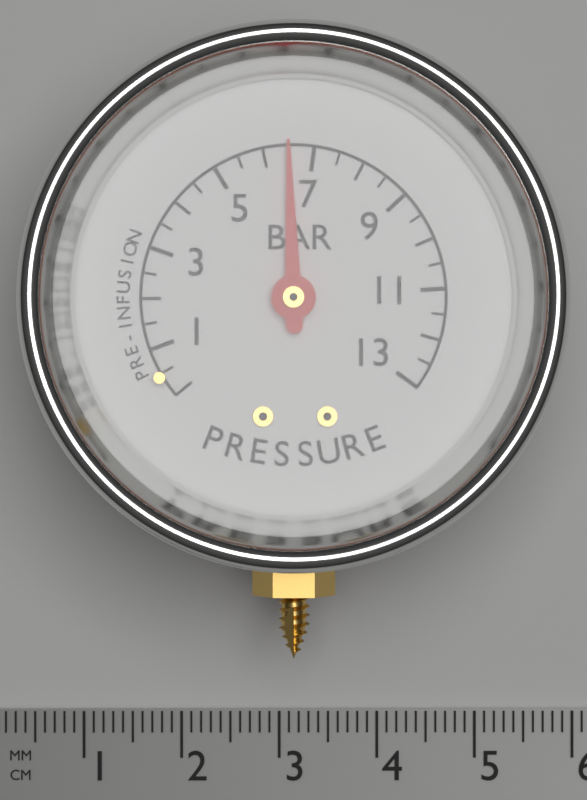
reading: 6.5 bar
